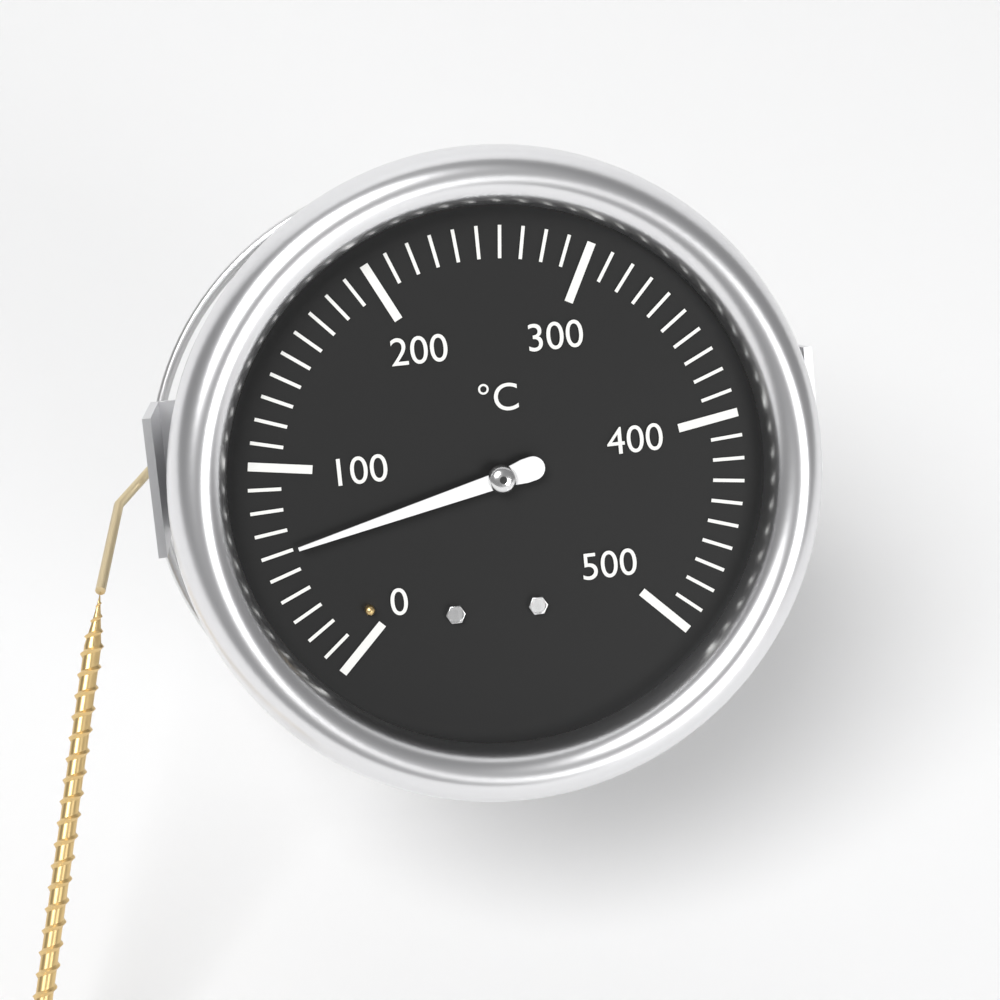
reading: 60 °C
